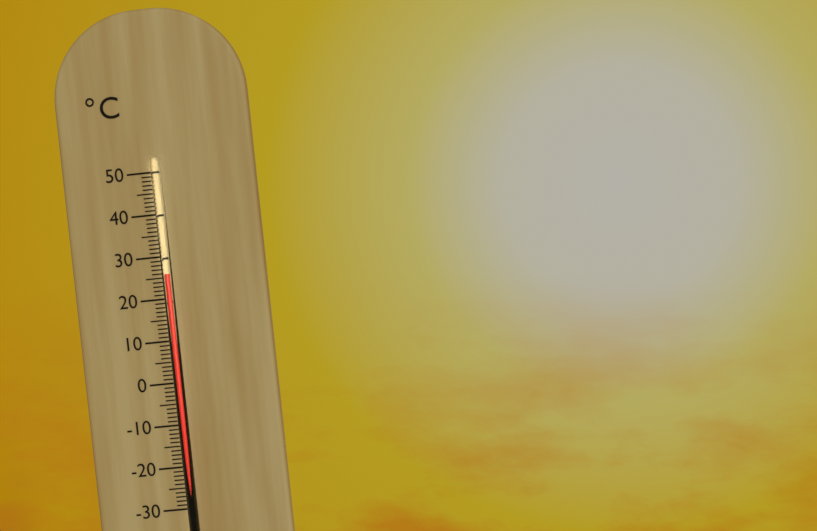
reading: 26 °C
